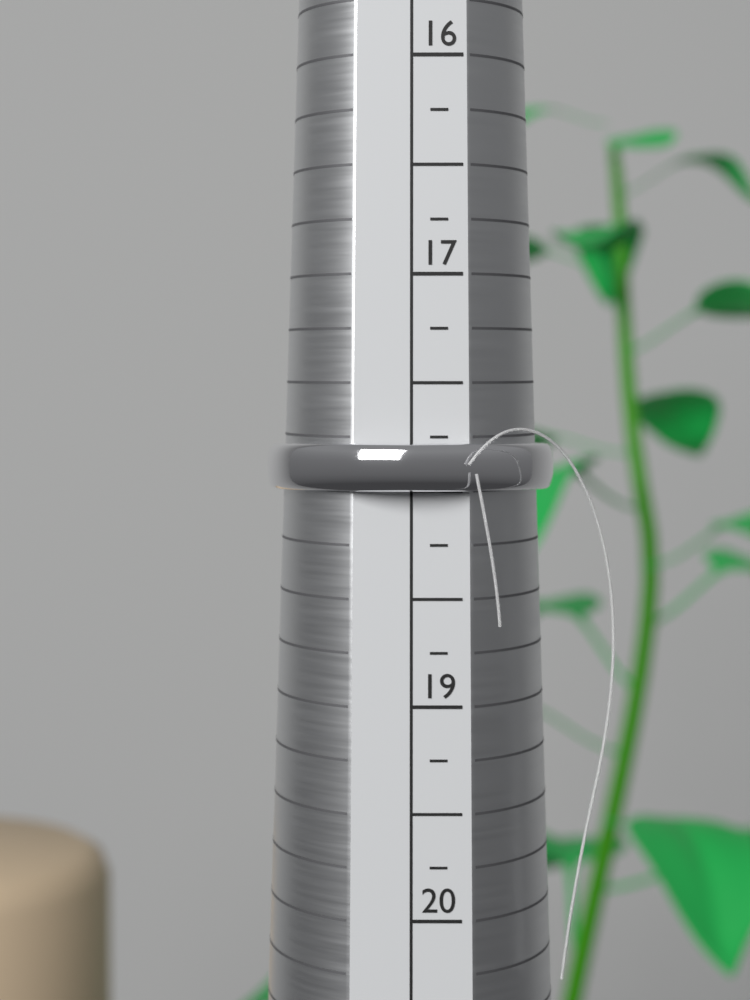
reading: 18.00 (no unit)
